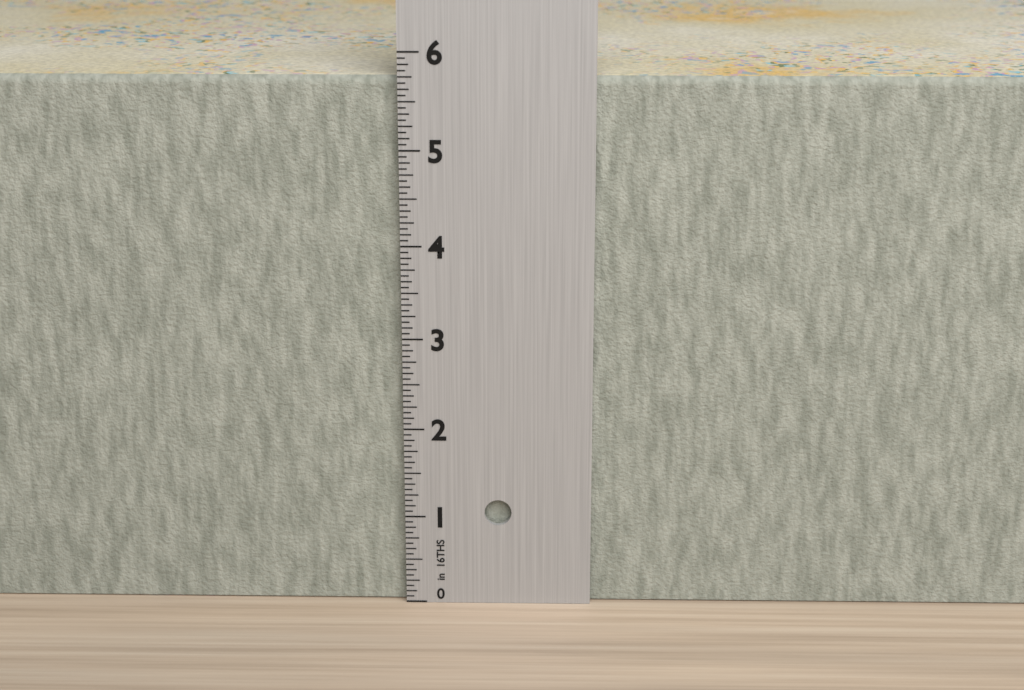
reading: 5.7500 in
